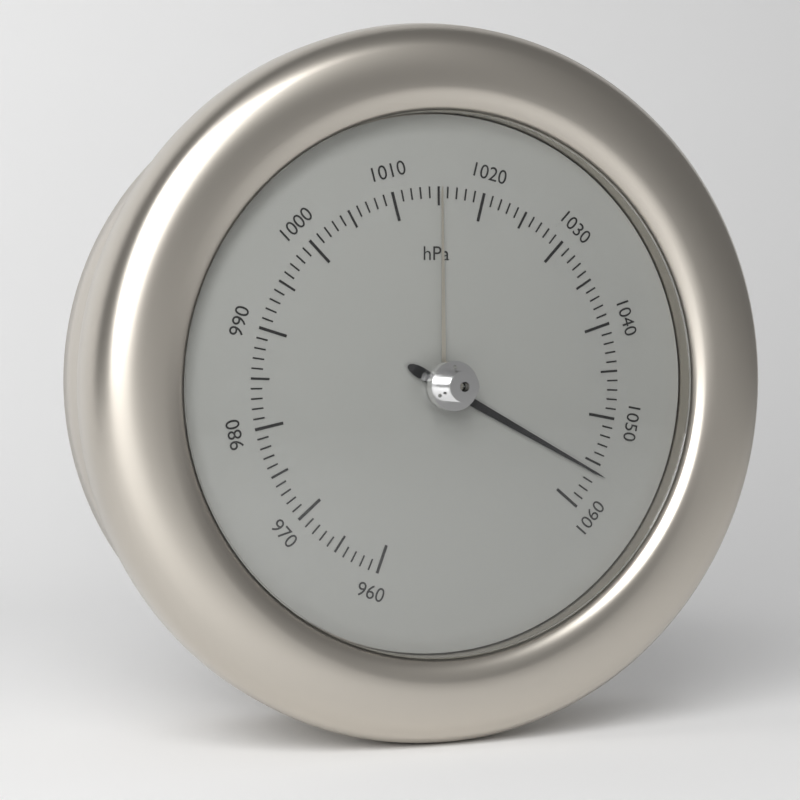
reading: 1056 hPa
